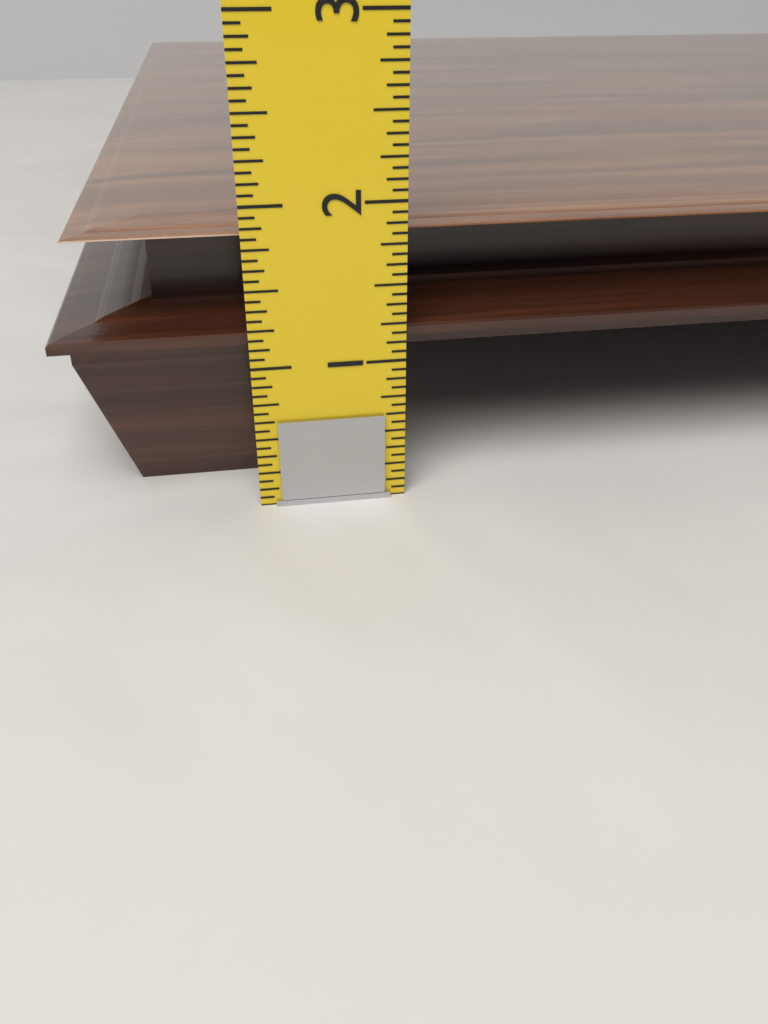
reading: 1.8125 in
